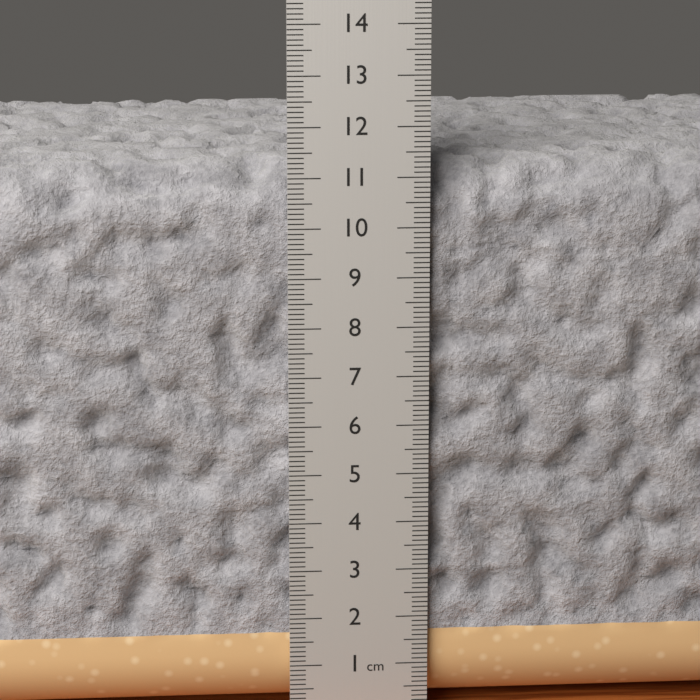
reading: 11.3 cm
